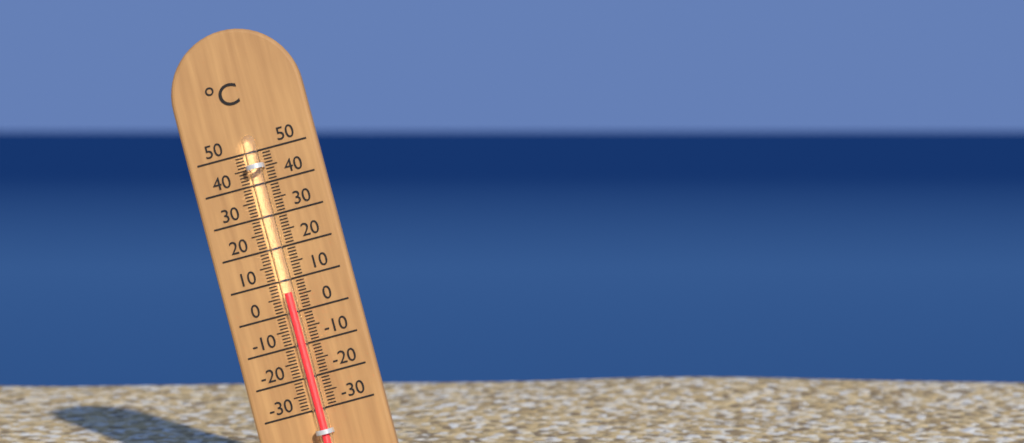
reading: 6 °C
